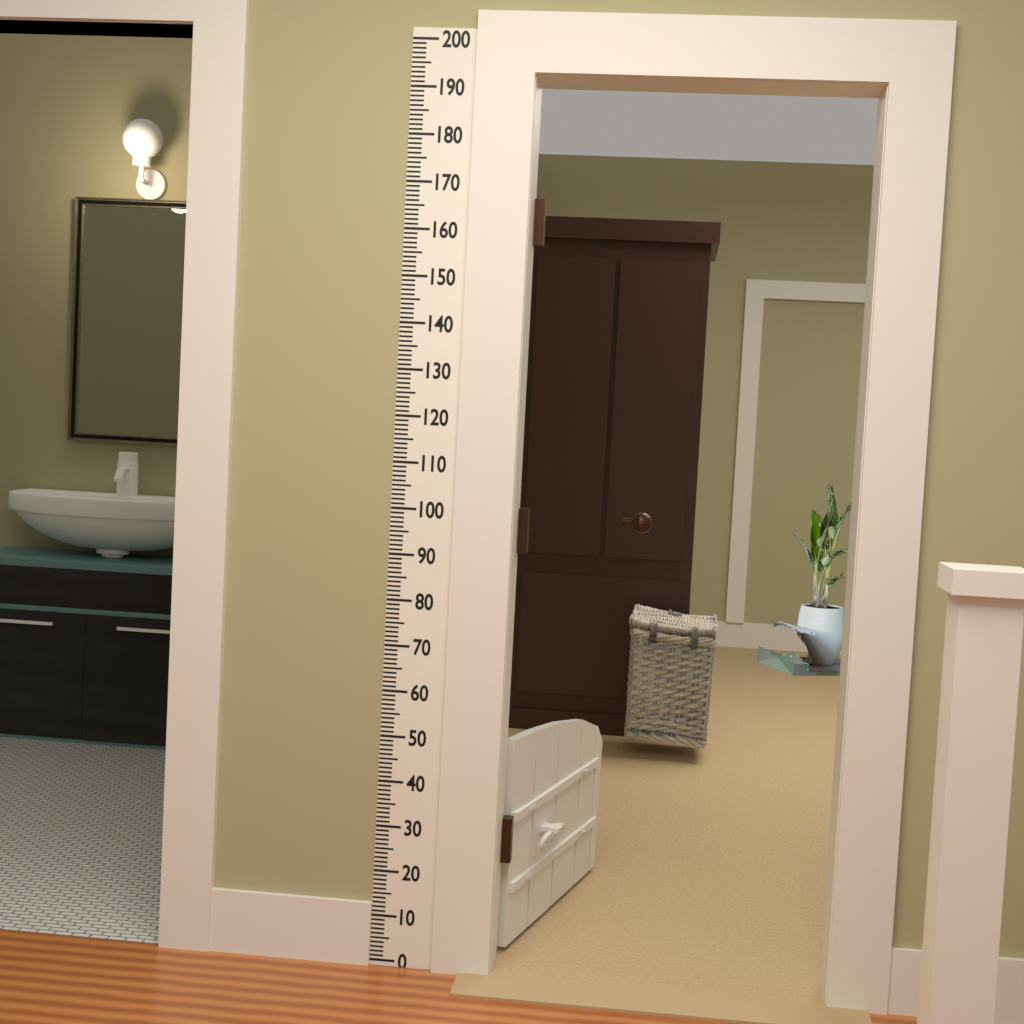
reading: 48 (no unit)
